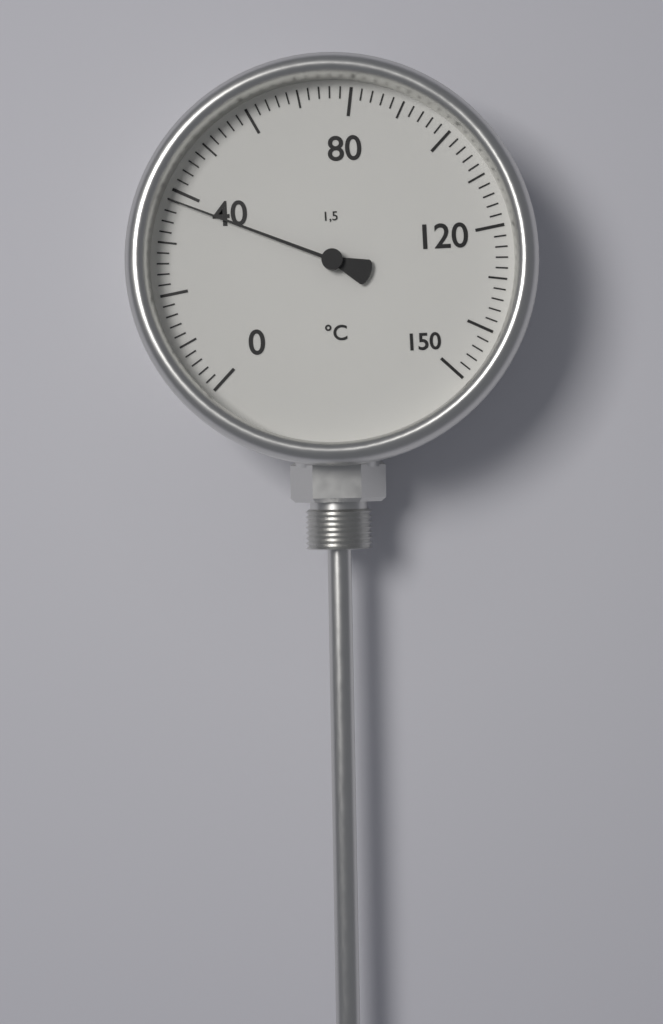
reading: 38 °C
